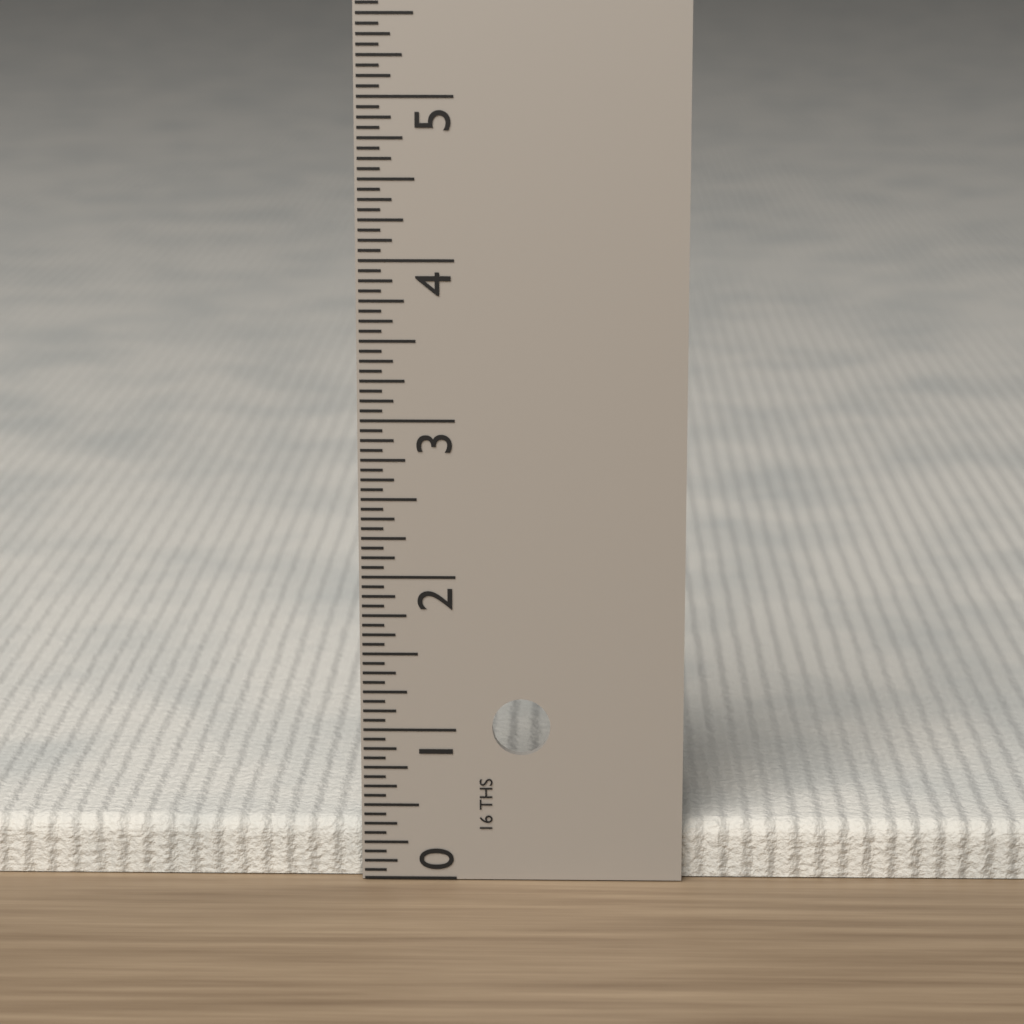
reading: 0.3750 in
